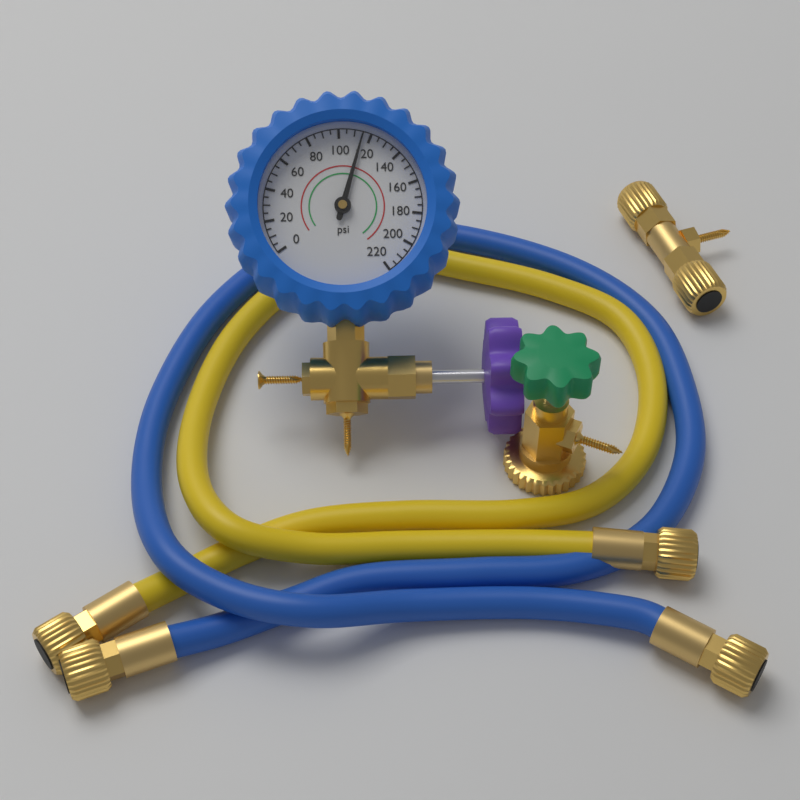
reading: 115 psi
